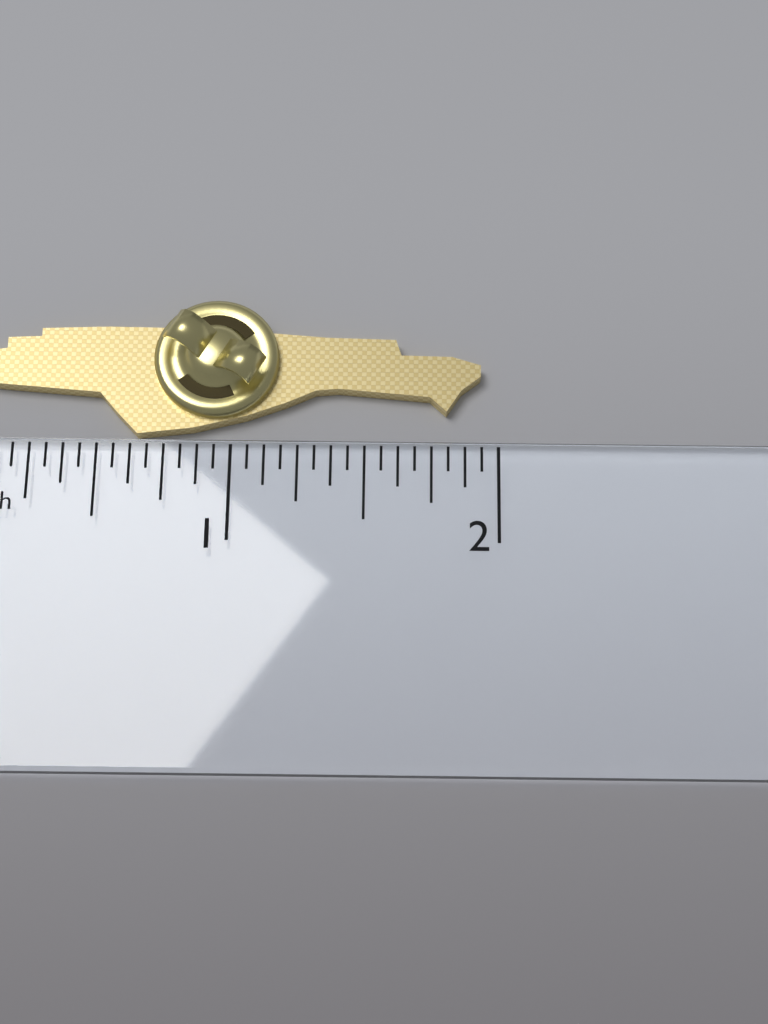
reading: 1.9375 inch
